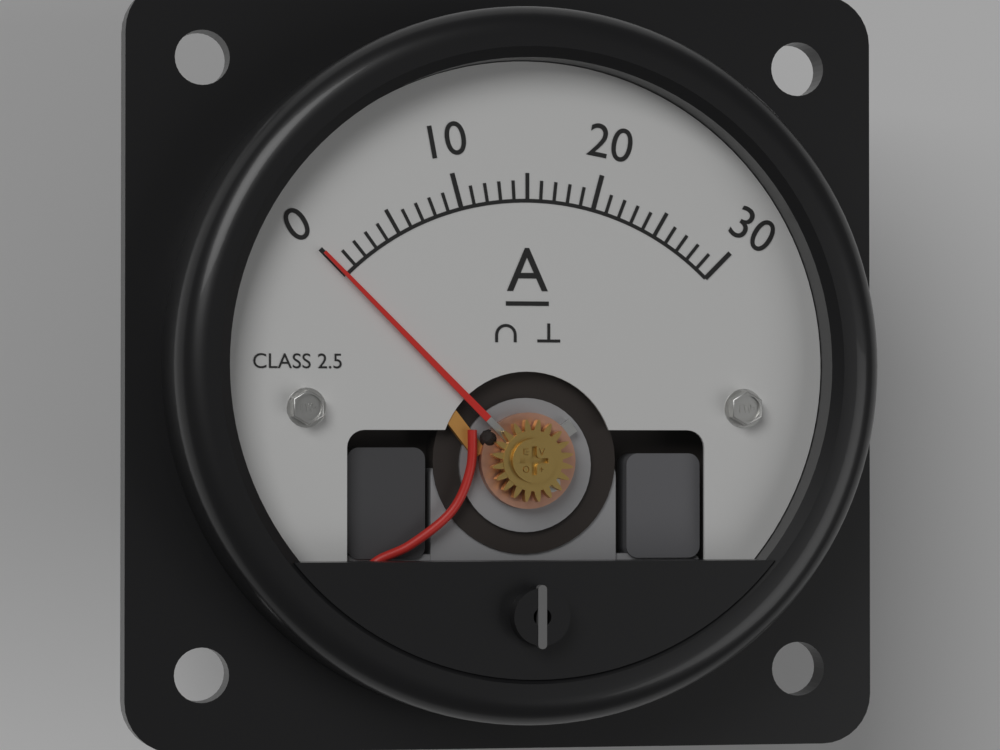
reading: 0 A
